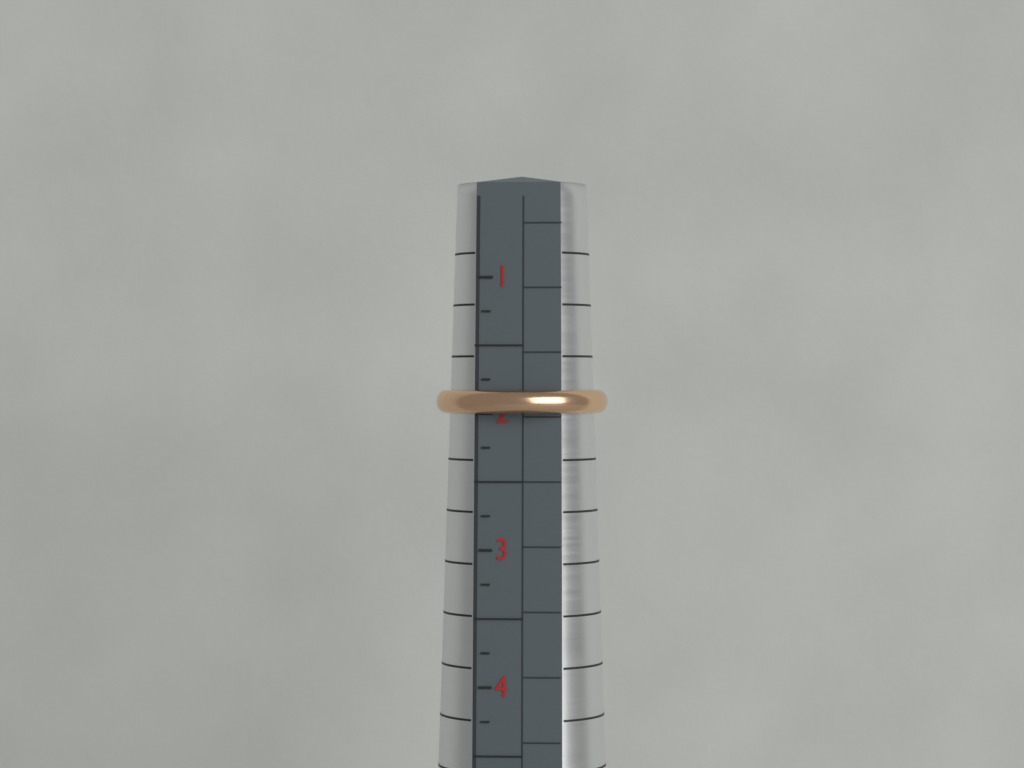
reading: 2.00 (no unit)
